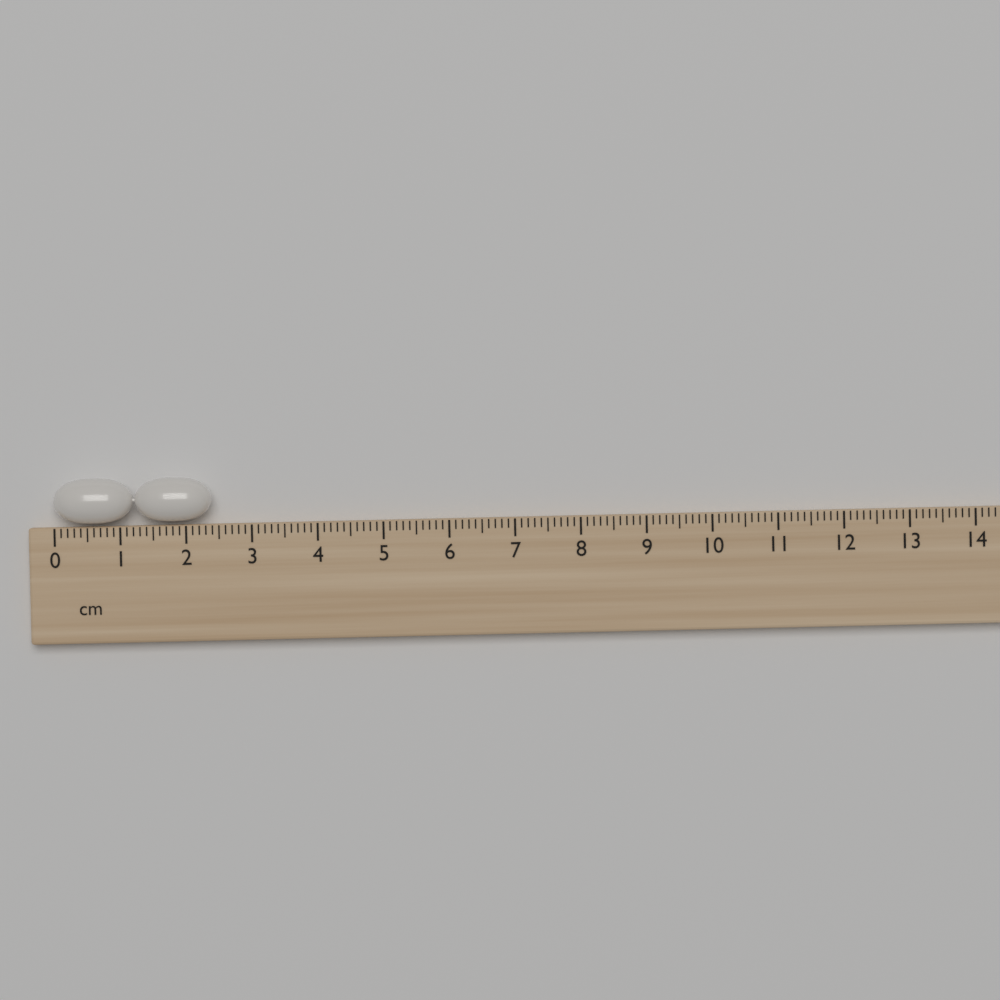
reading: 2.4 cm
